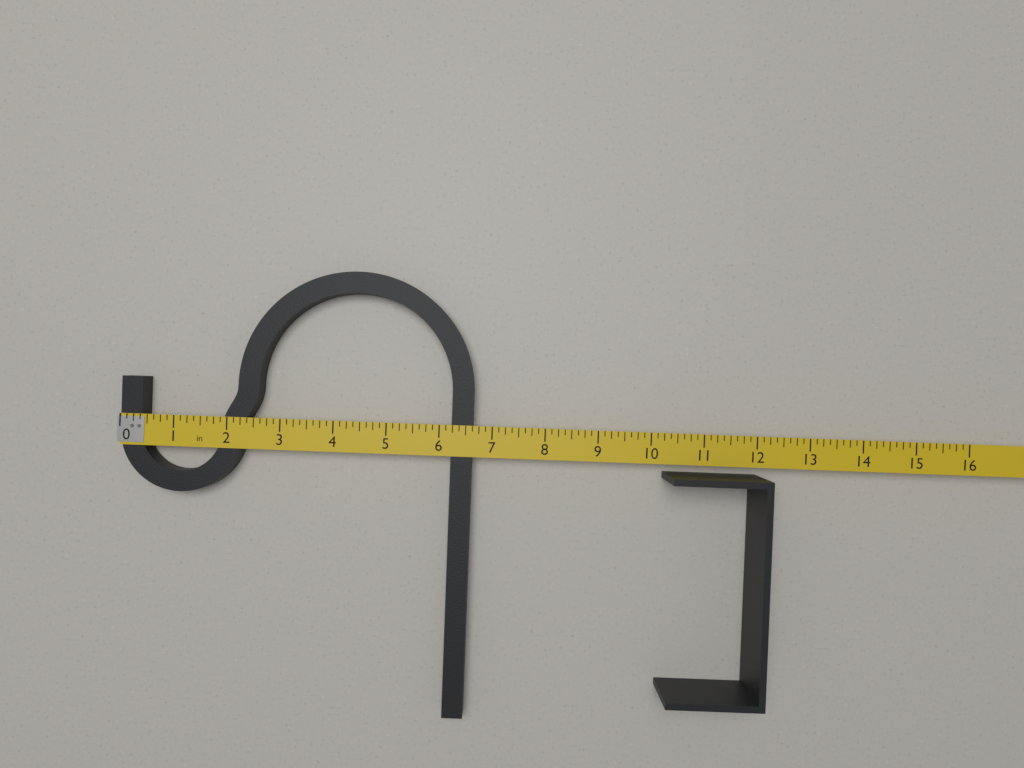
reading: 6.625 in
